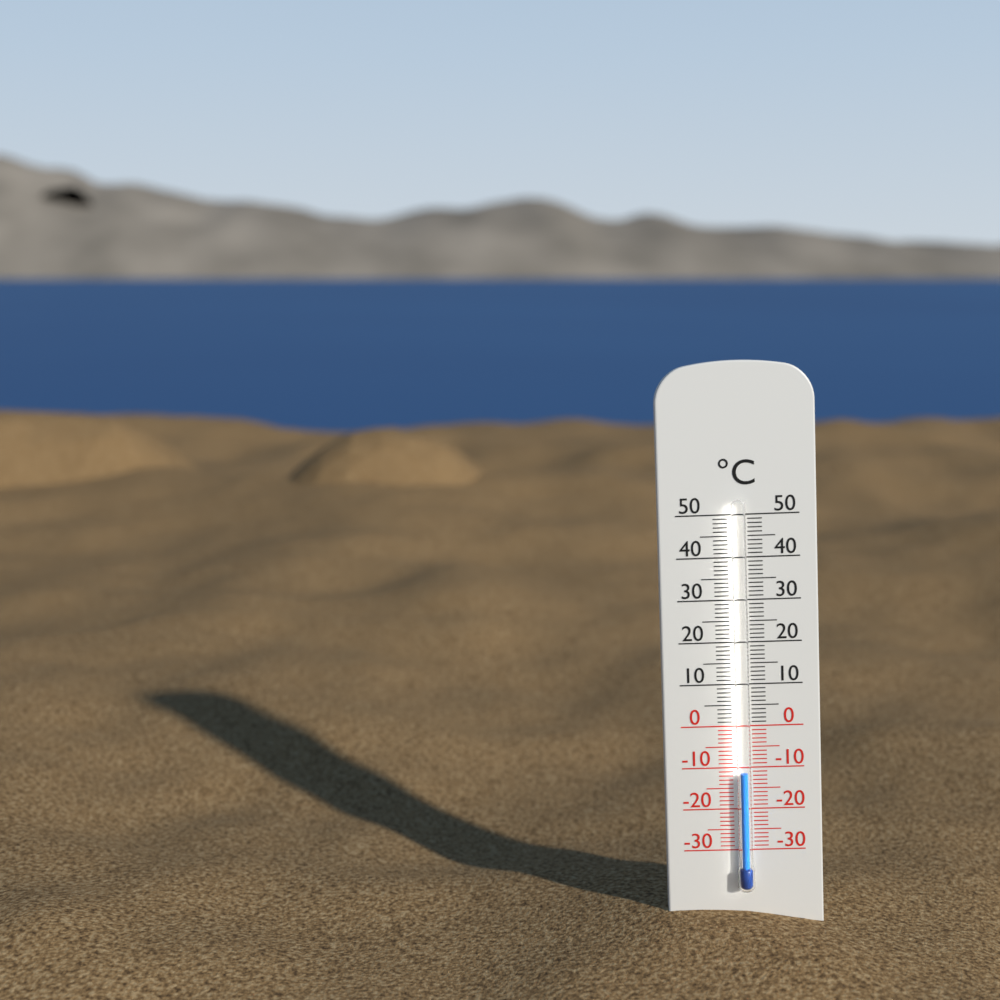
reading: -11 °C
